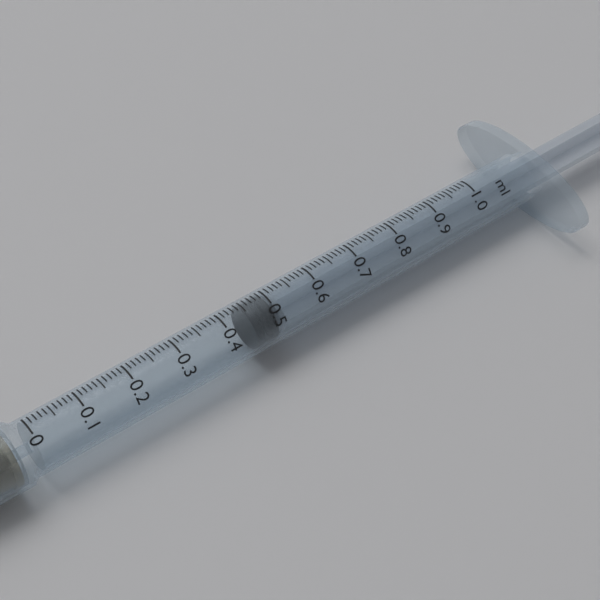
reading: 0.45 ml
